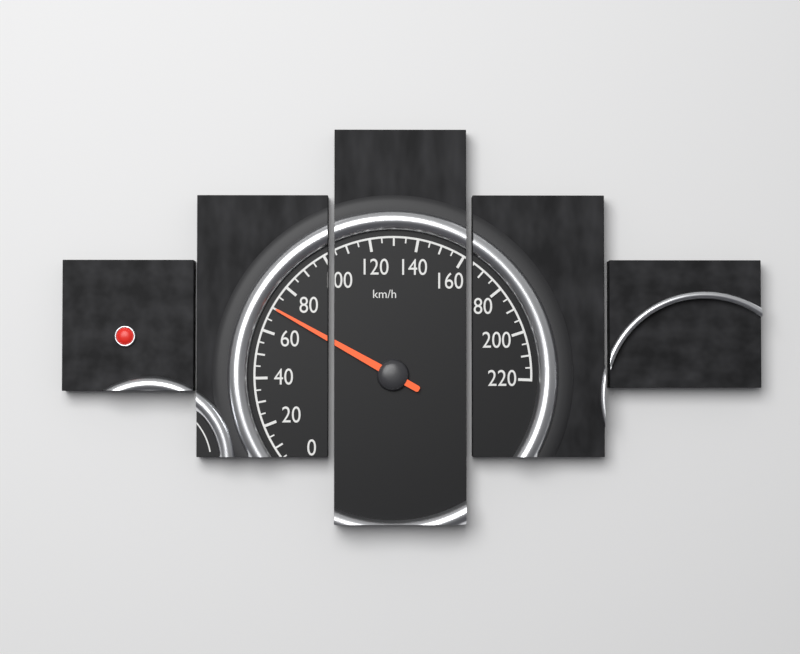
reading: 70 km/h
